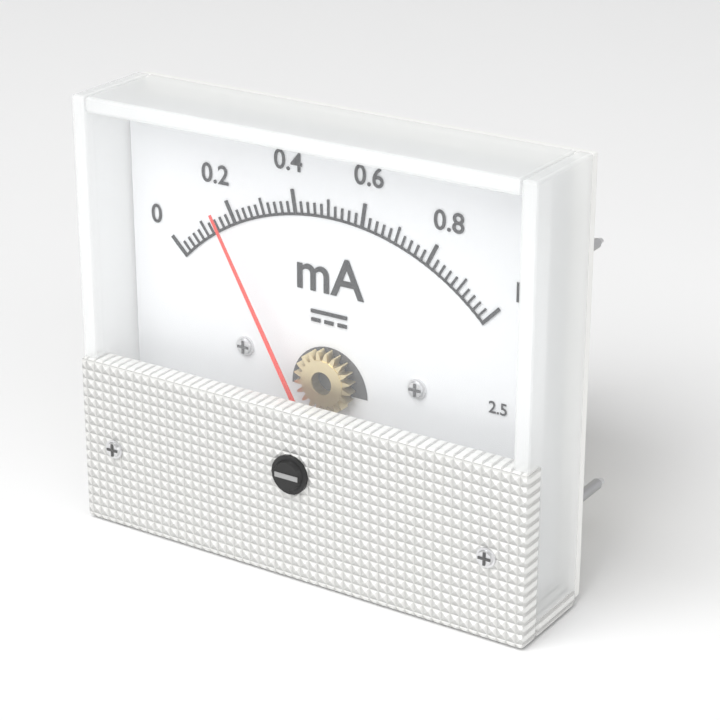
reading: 0.18 mA
